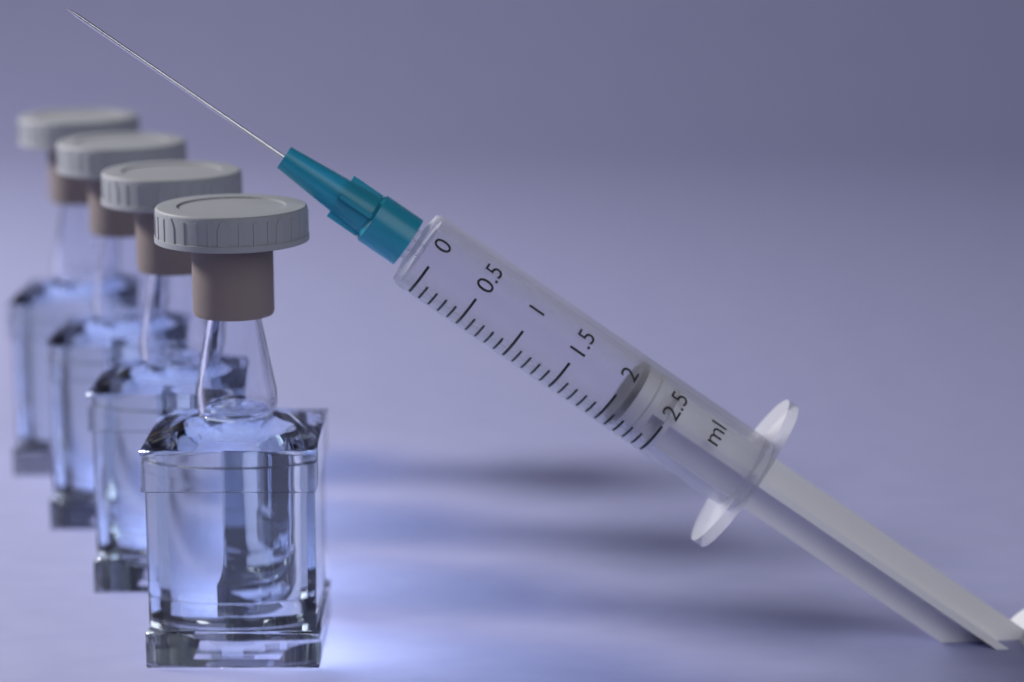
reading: 2.1 ml
